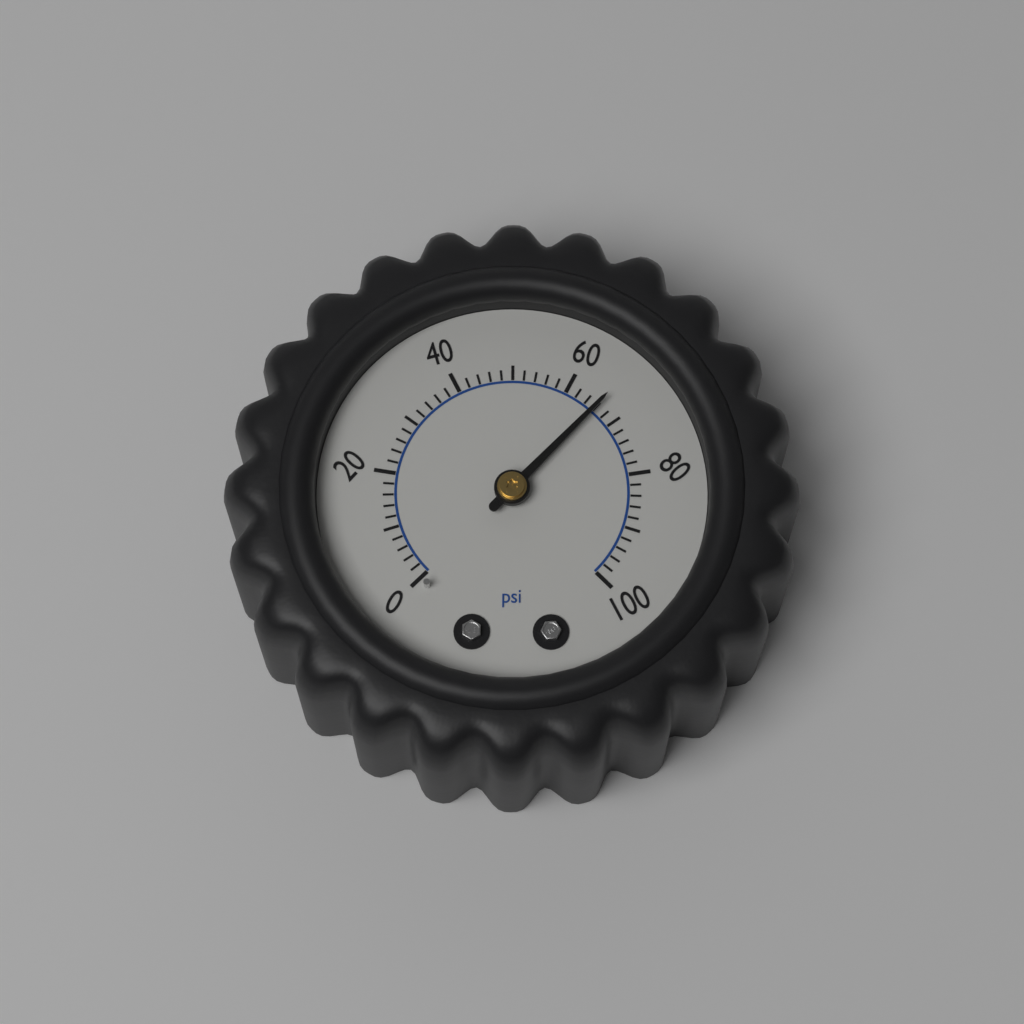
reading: 66 psi
